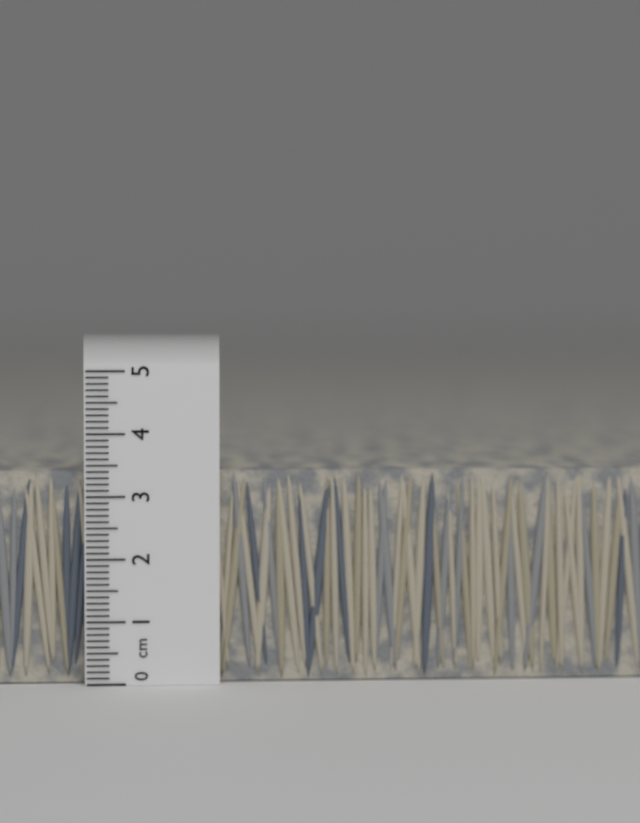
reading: 3.4 cm
